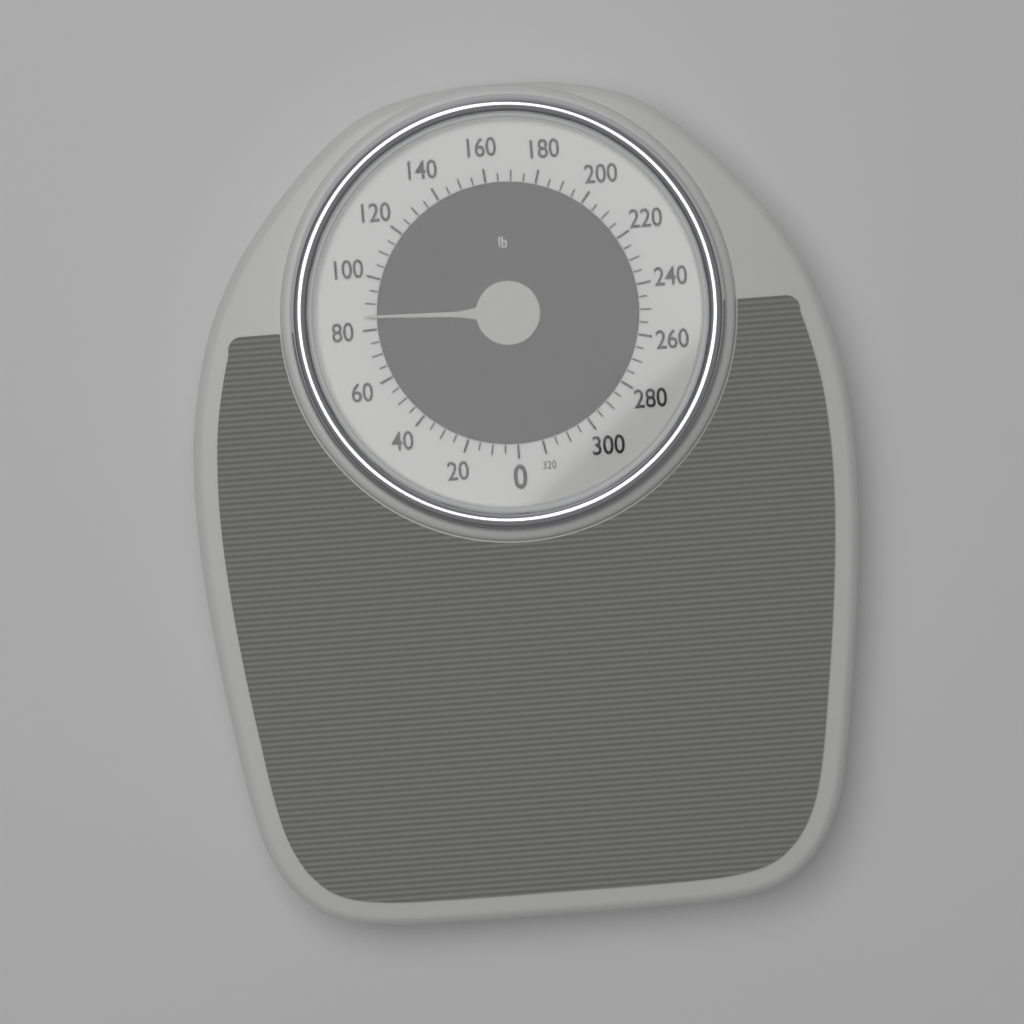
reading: 85 lb
